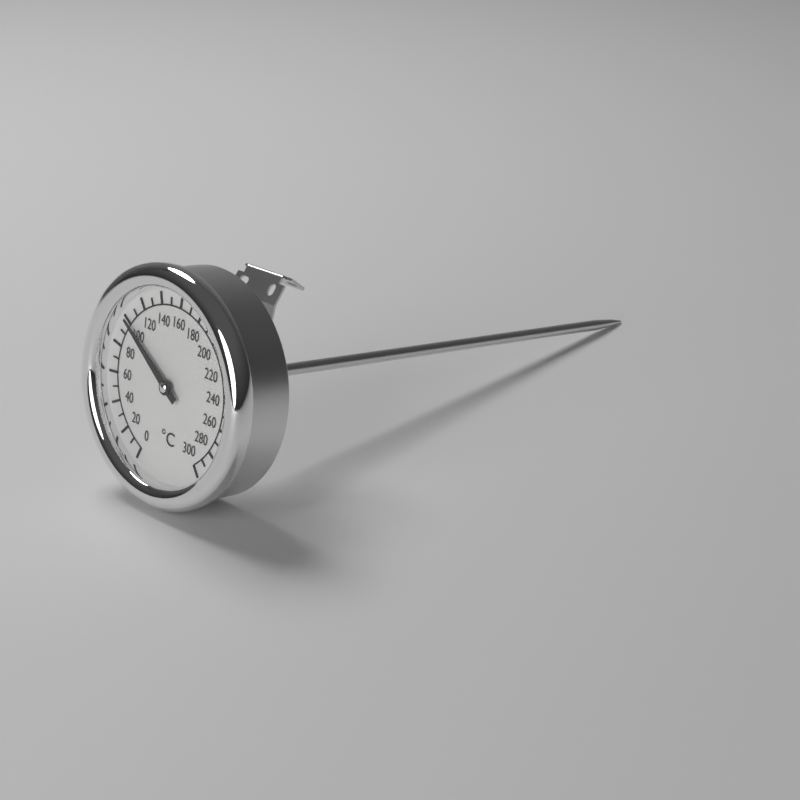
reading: 100 °C
